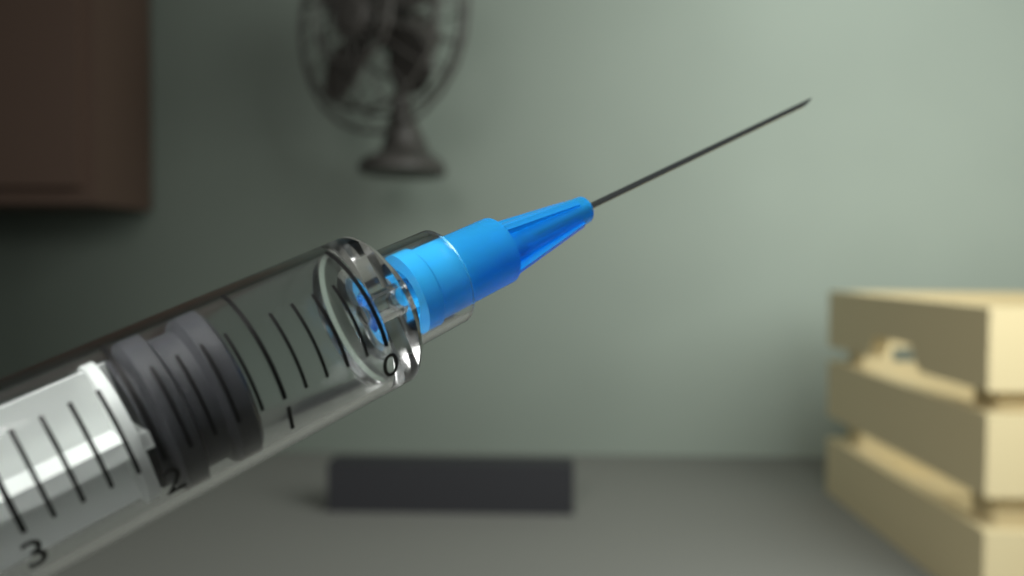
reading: 1.2 ml
